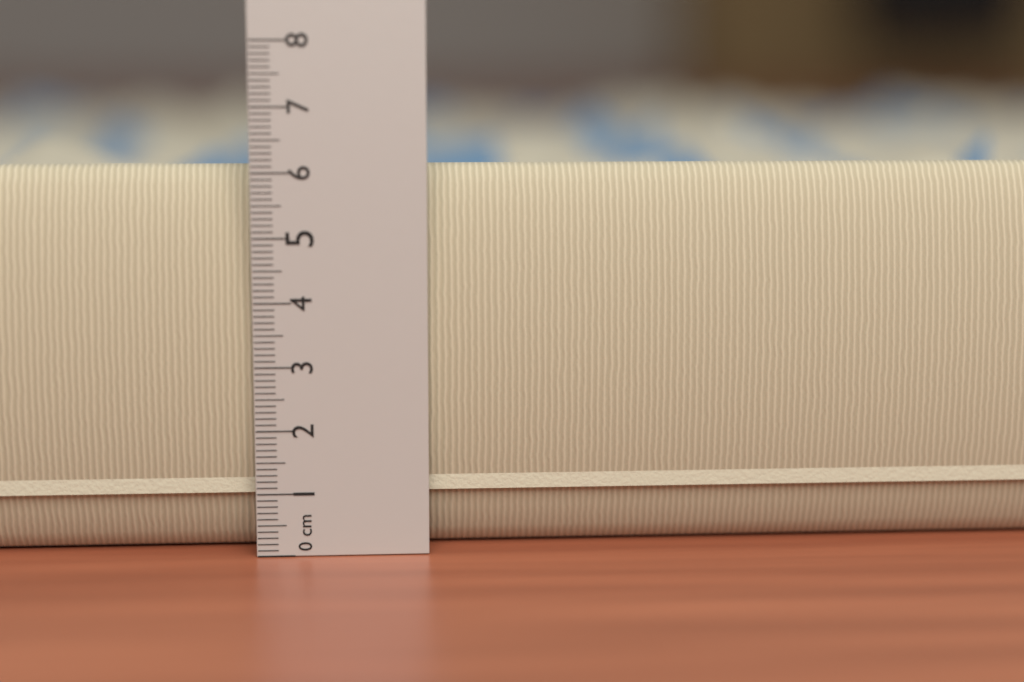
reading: 6.1 cm
